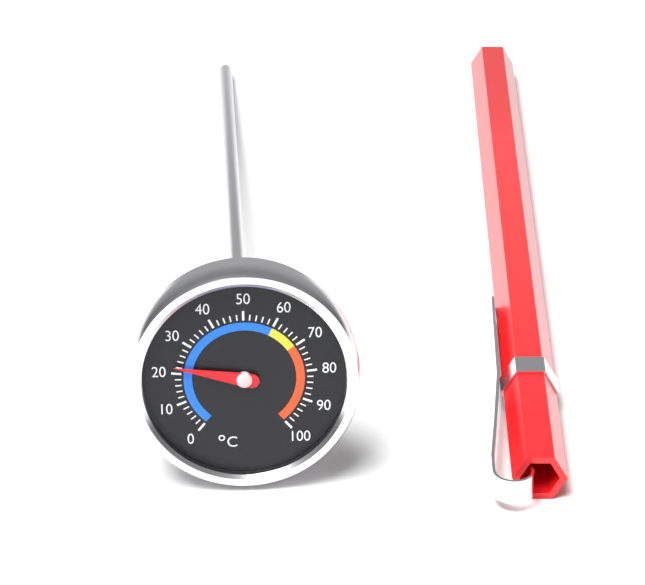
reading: 22 °C
